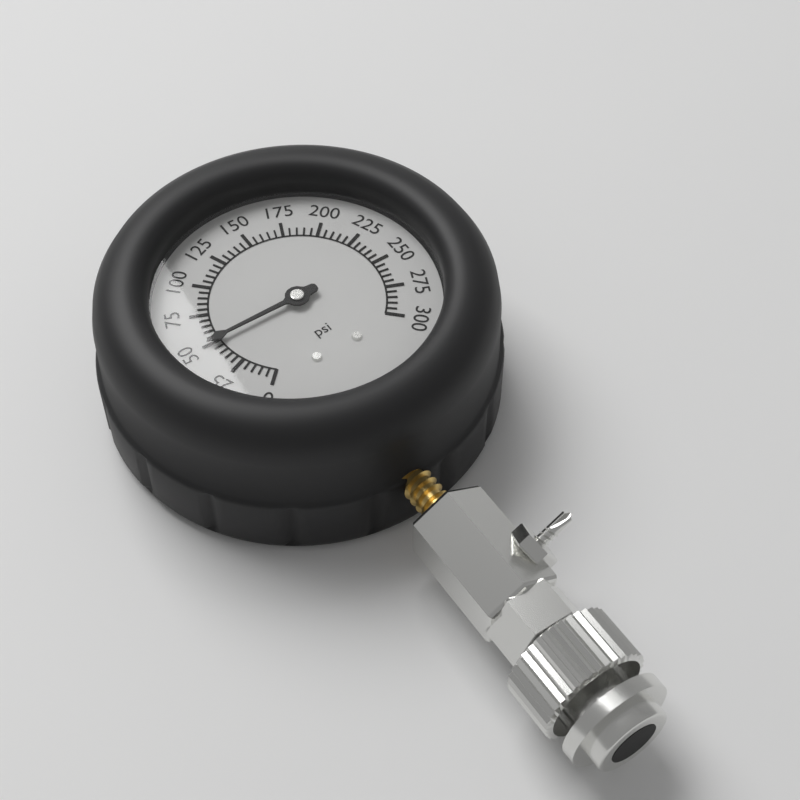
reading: 50 psi
